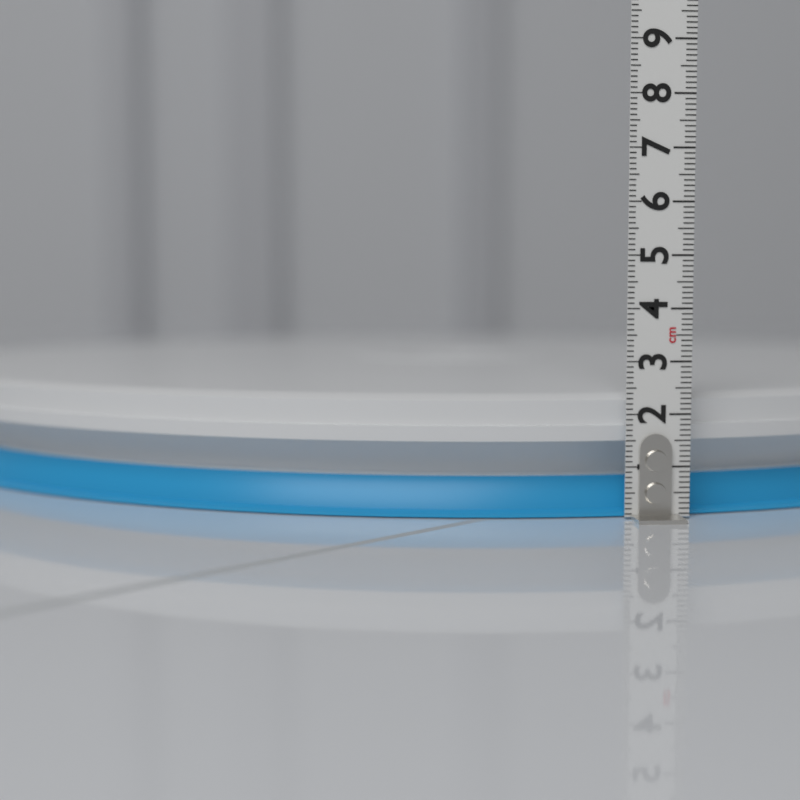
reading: 2.4 cm
